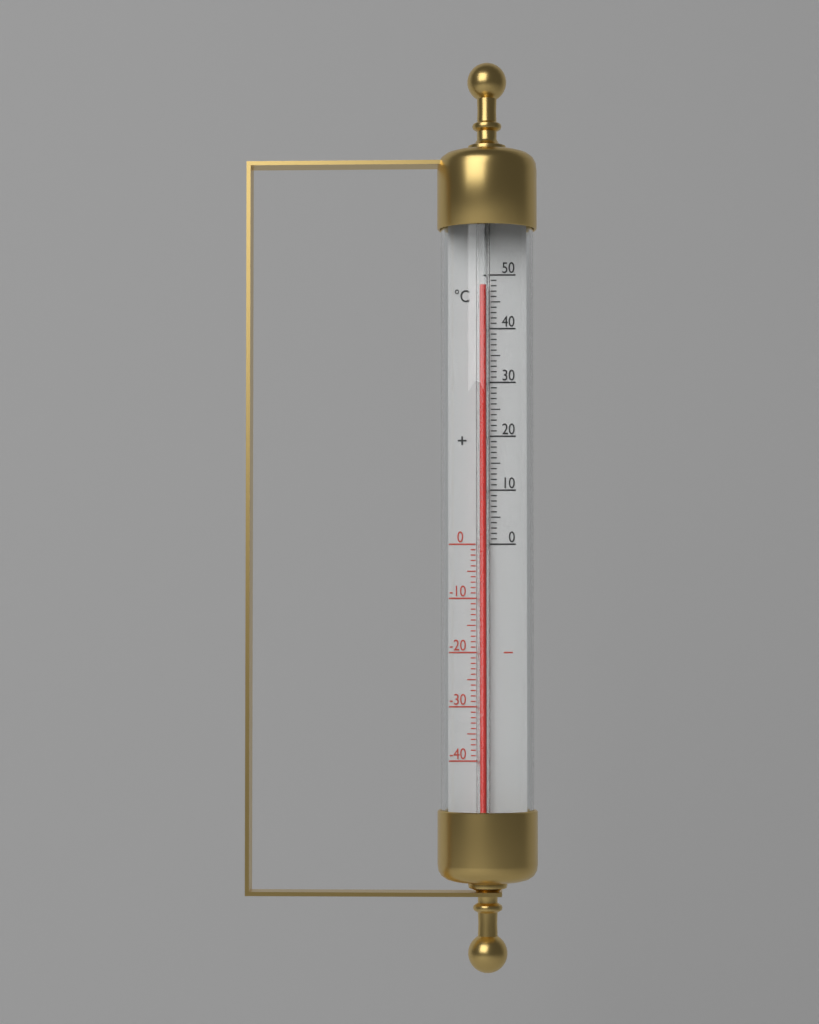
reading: 48 °C
